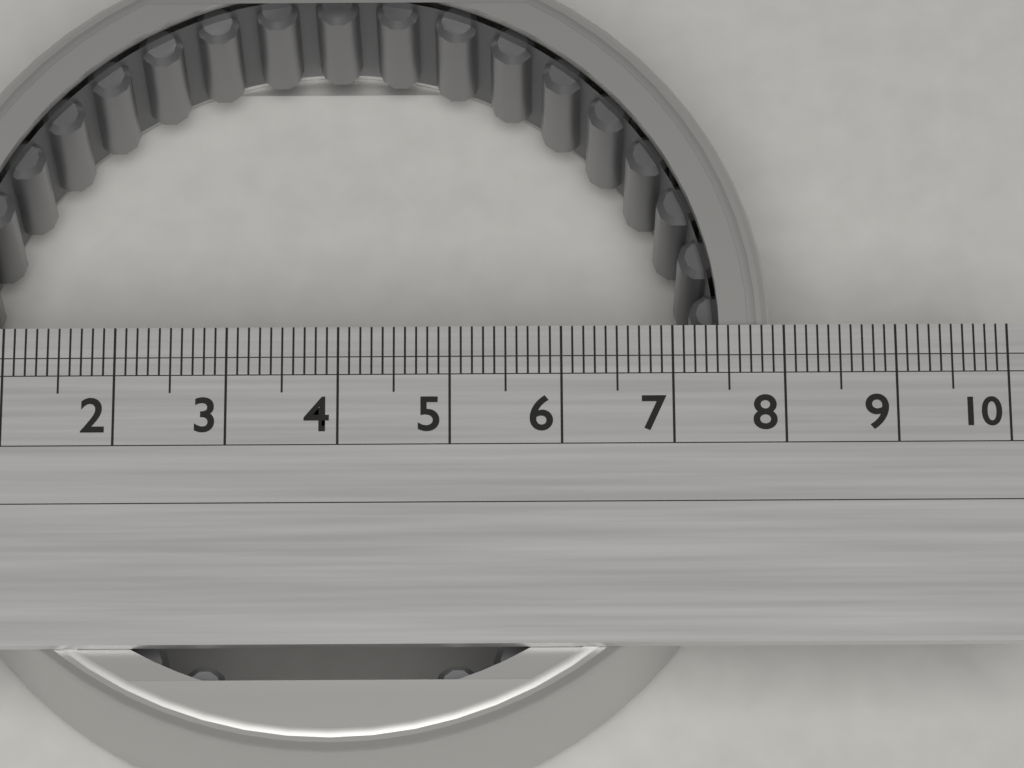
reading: 7.9 (no unit)
